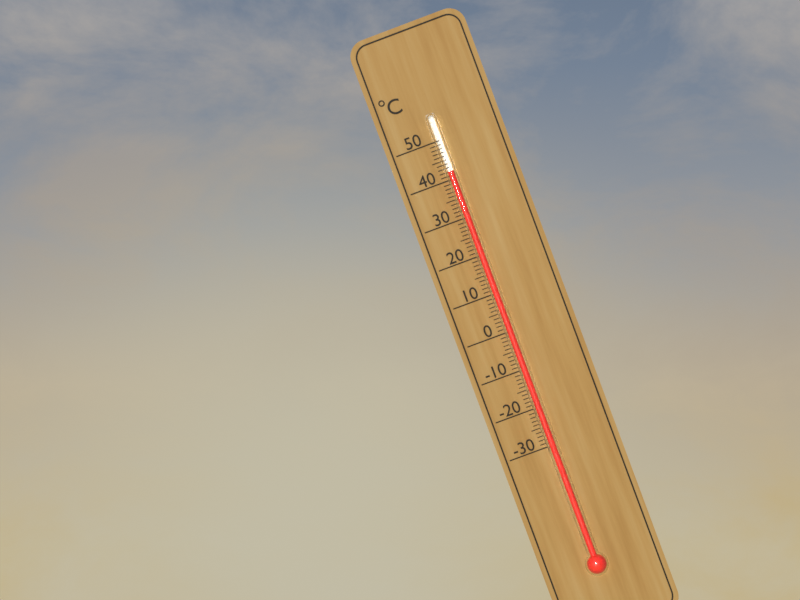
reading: 42 °C
